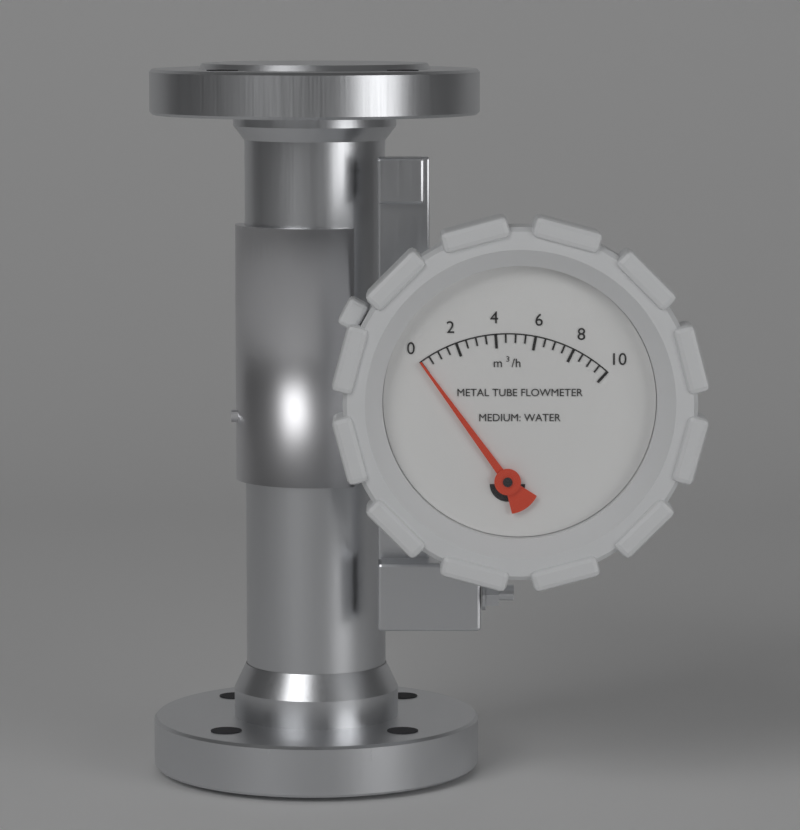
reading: 0.0 m³/h
